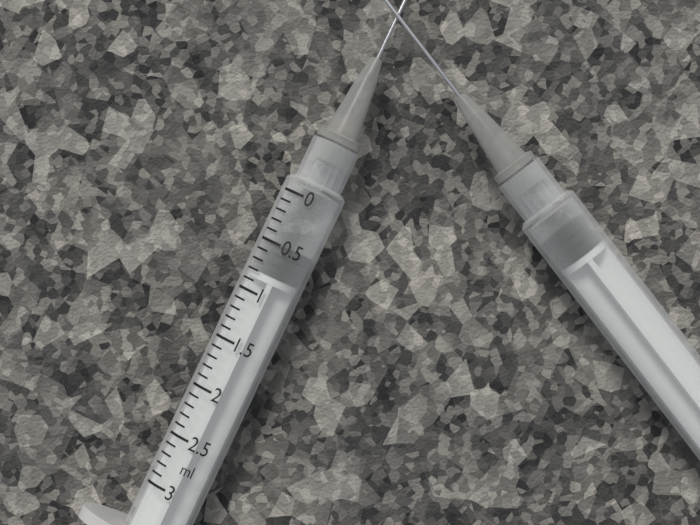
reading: 0.5 ml
